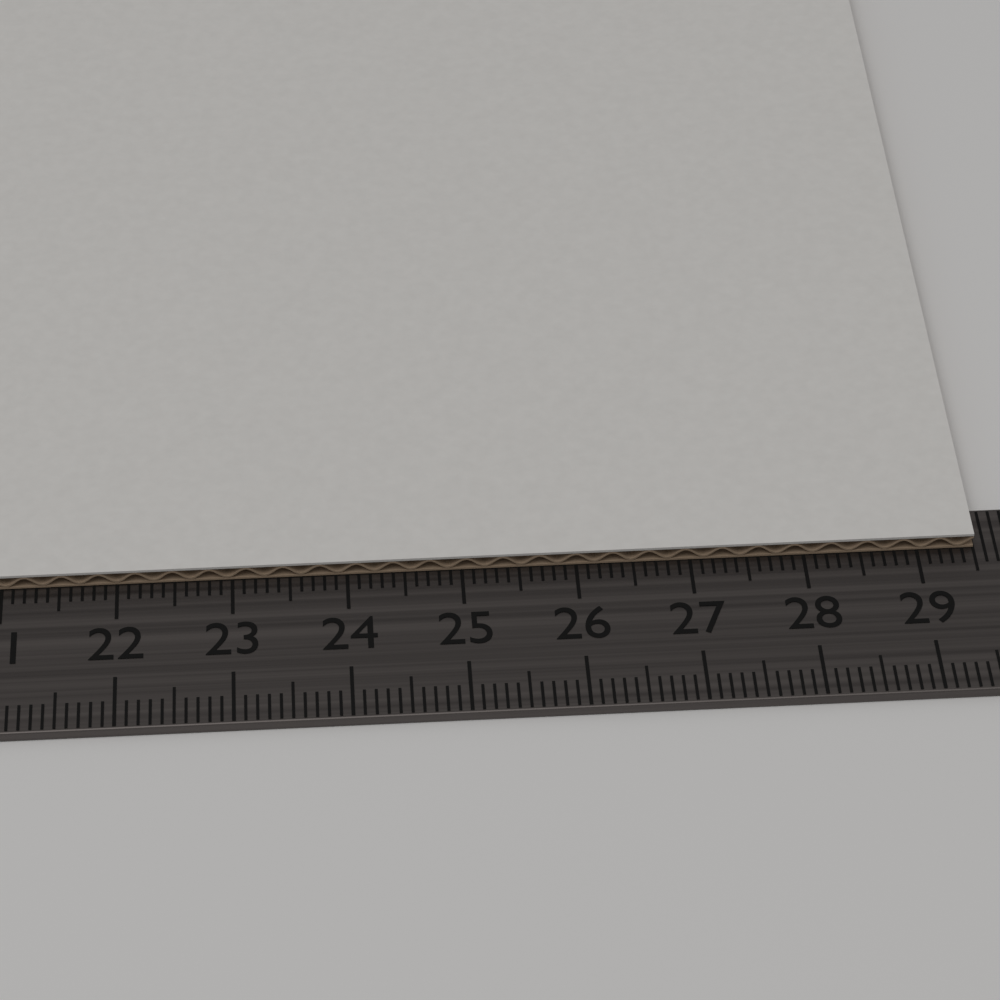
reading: 29.5 cm
